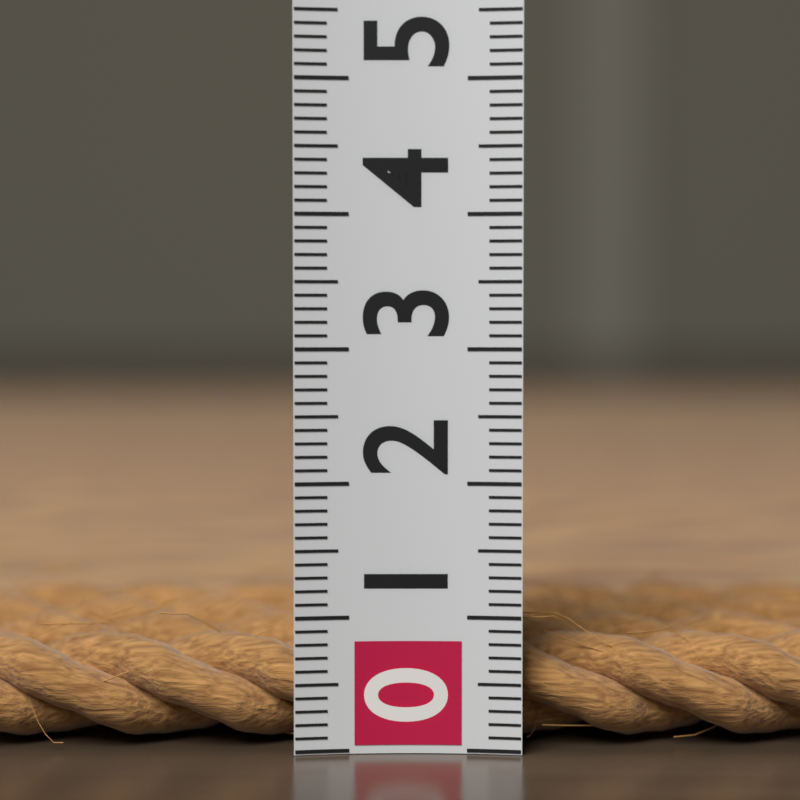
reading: 0.8 (no unit)
